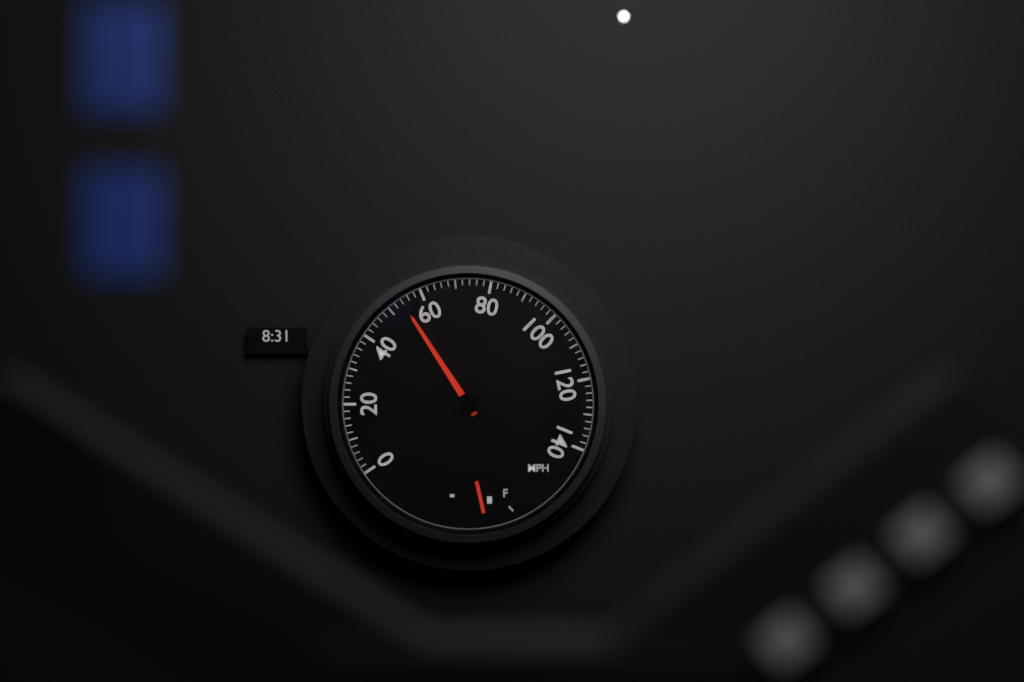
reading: 54 mph
